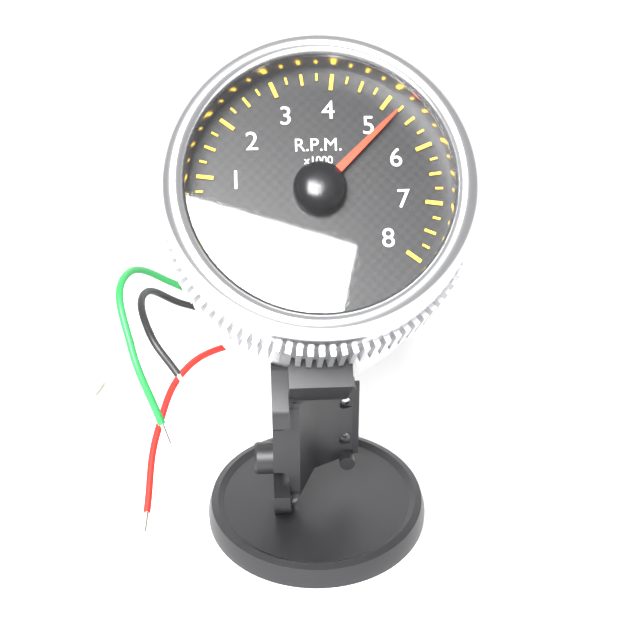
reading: 5.25 x1000 RPM
